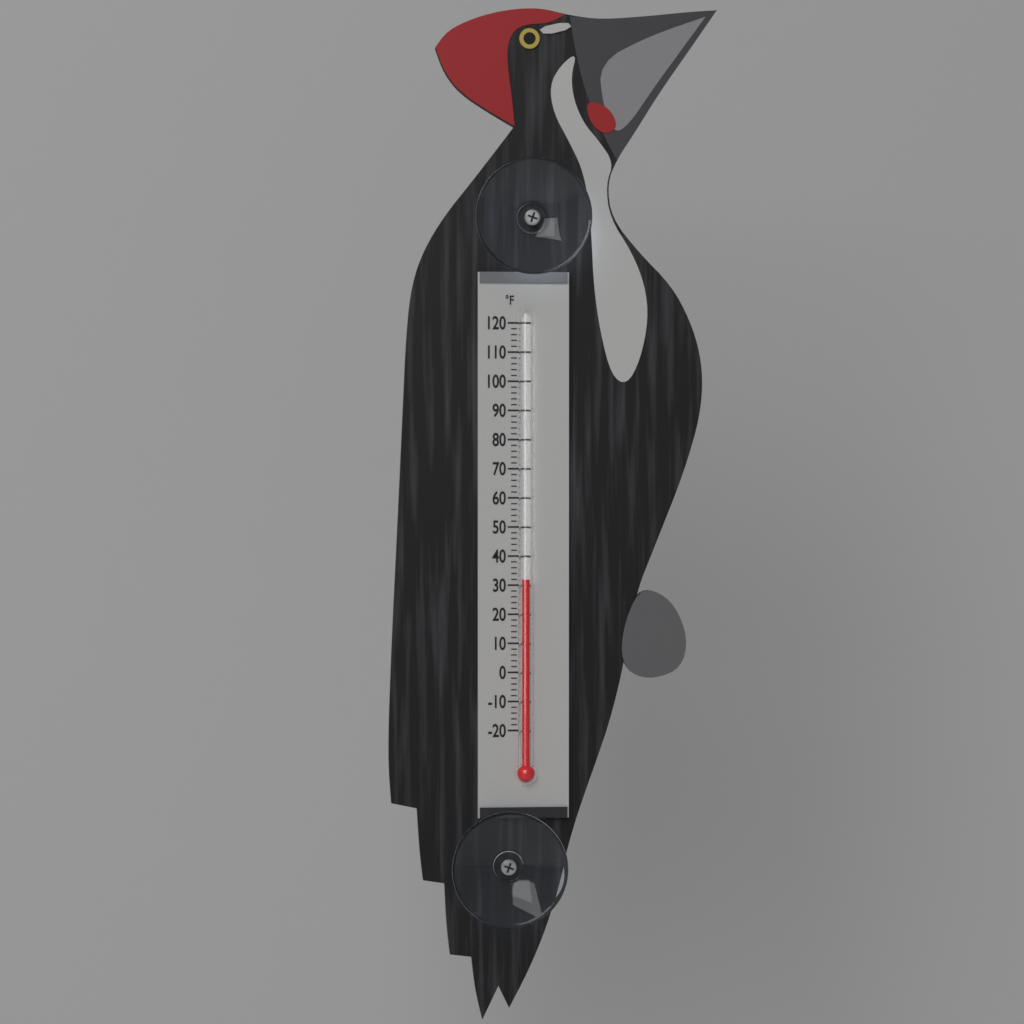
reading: 32 °F
